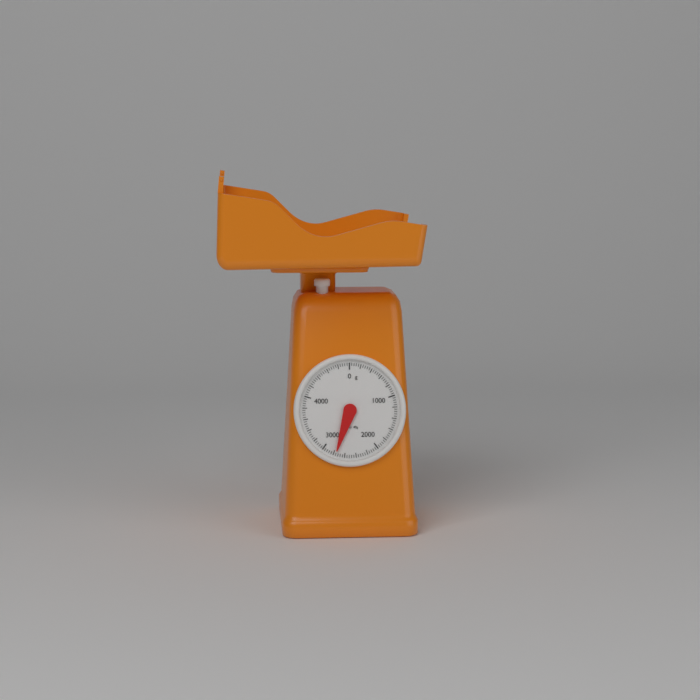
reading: 2760 g
